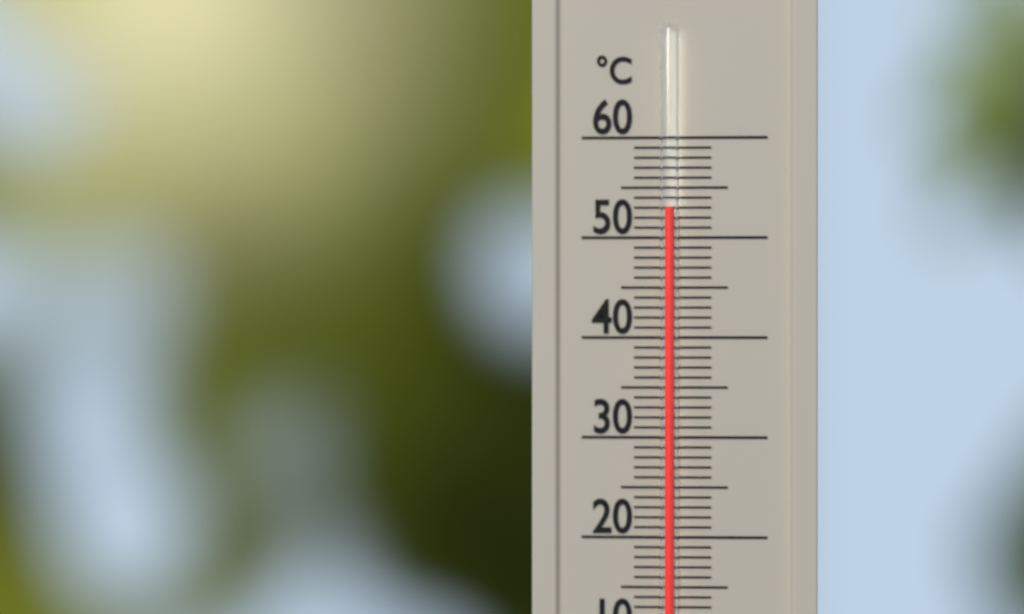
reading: 53 °C
